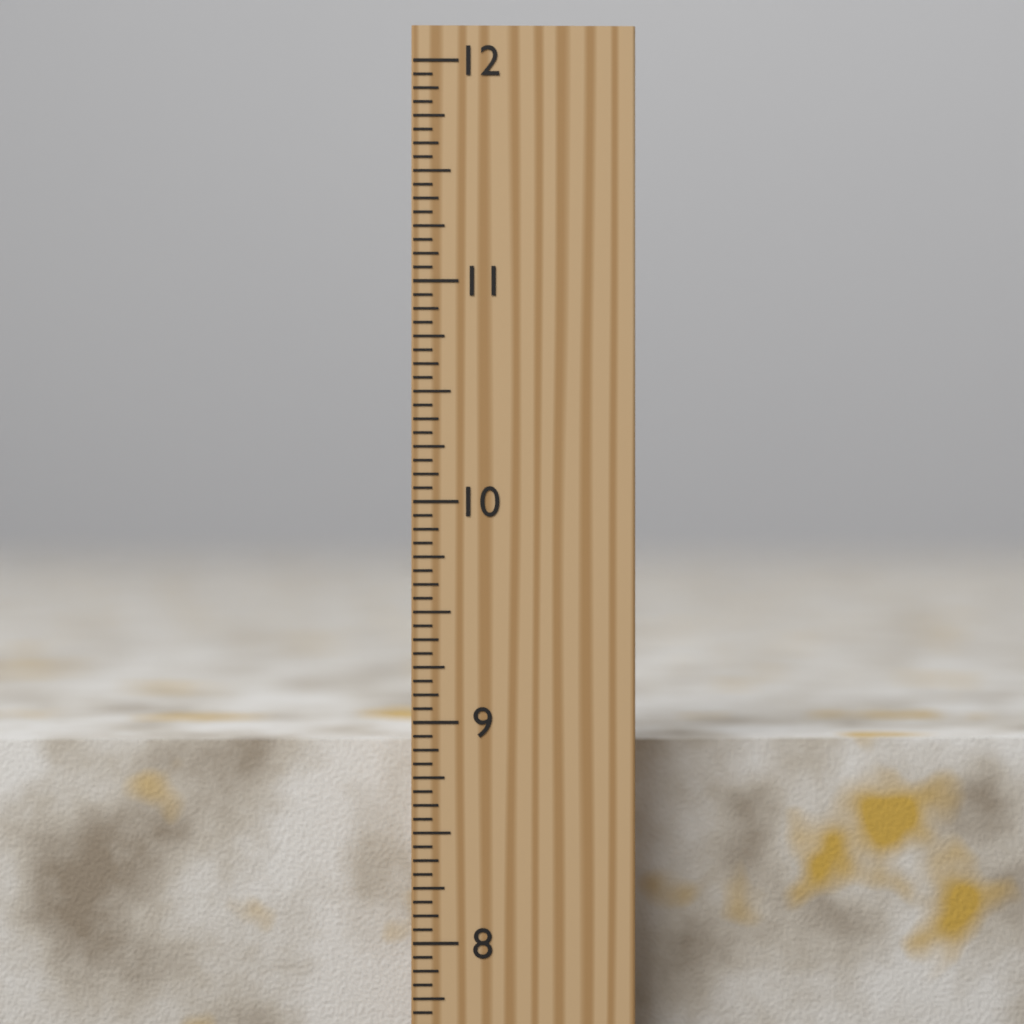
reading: 8.8750 inch
